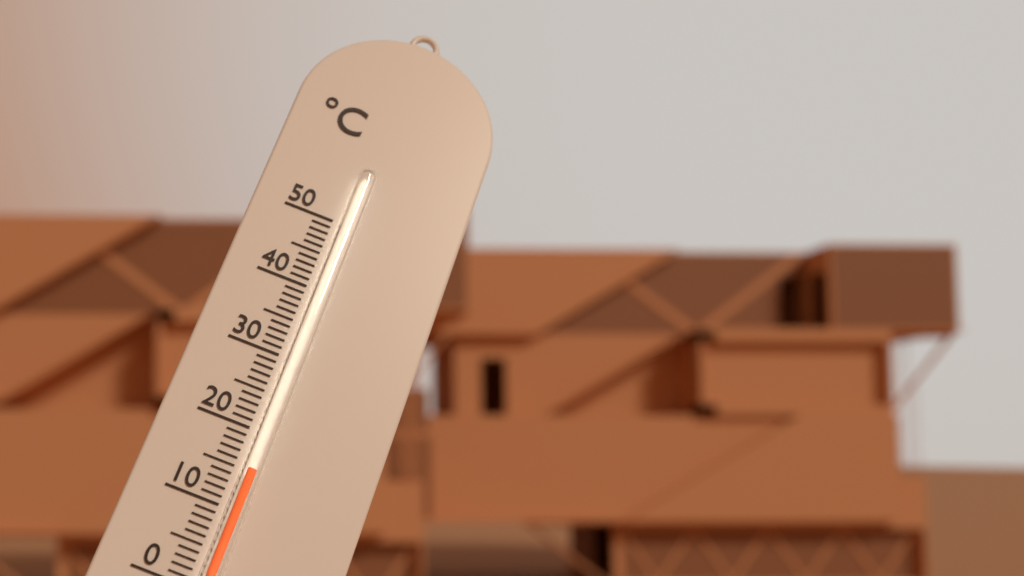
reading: 15 °C
